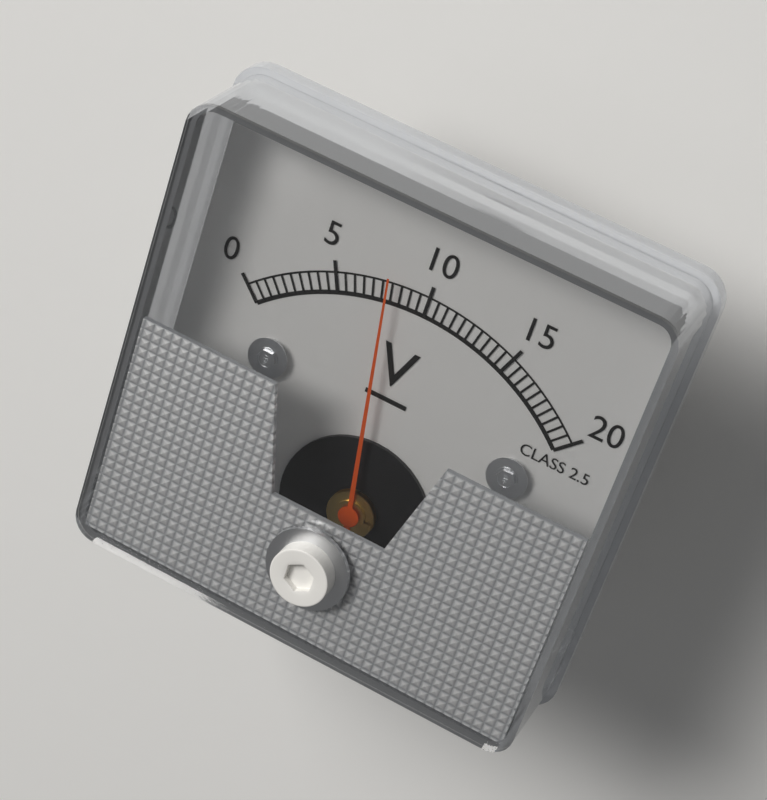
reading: 8.0 V
